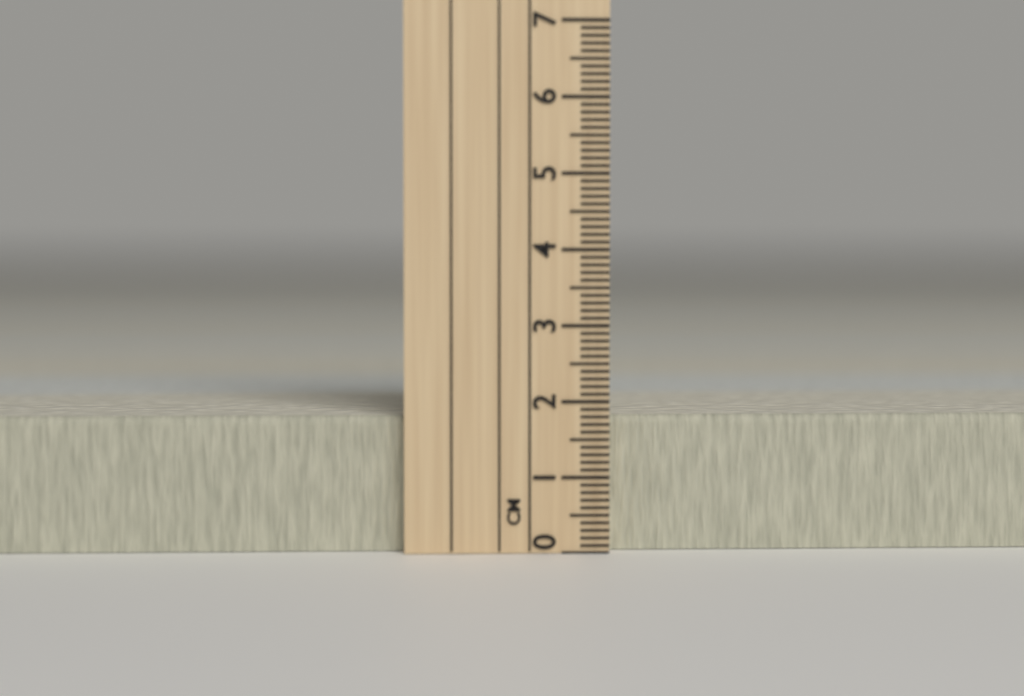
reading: 1.8 cm
